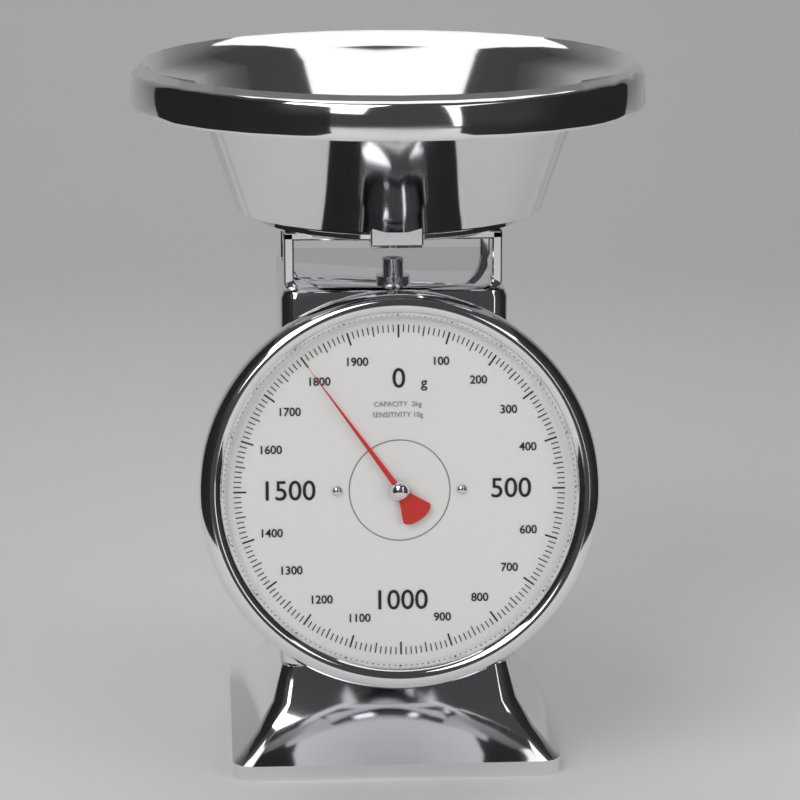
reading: 1800 g
